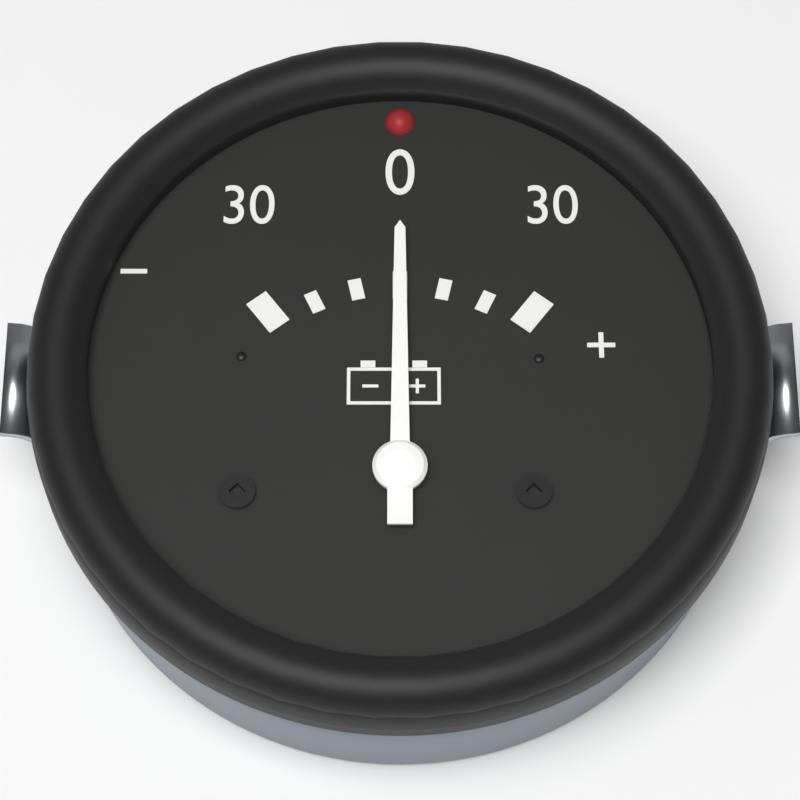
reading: 0 (no unit)
